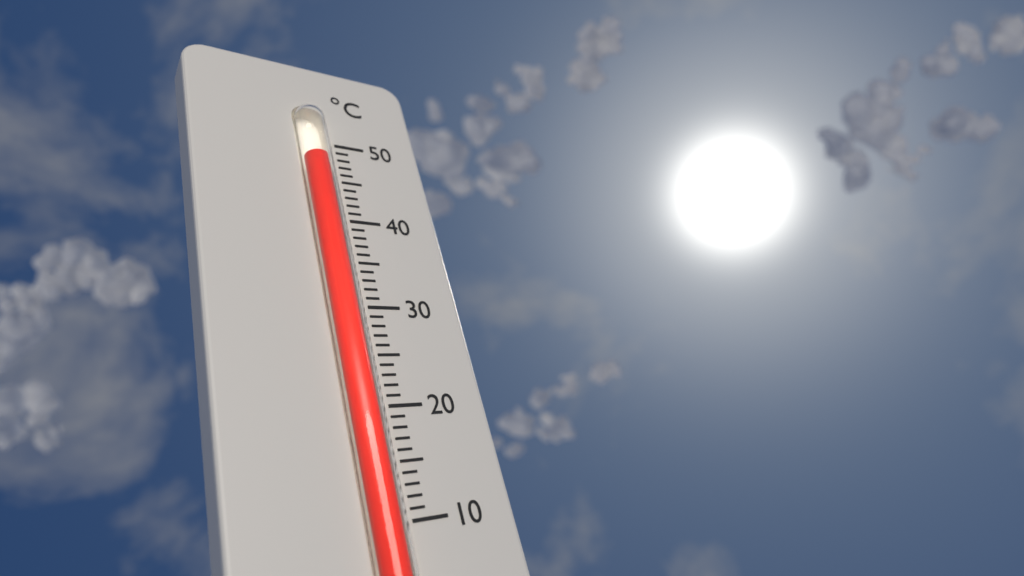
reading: 48 °C
